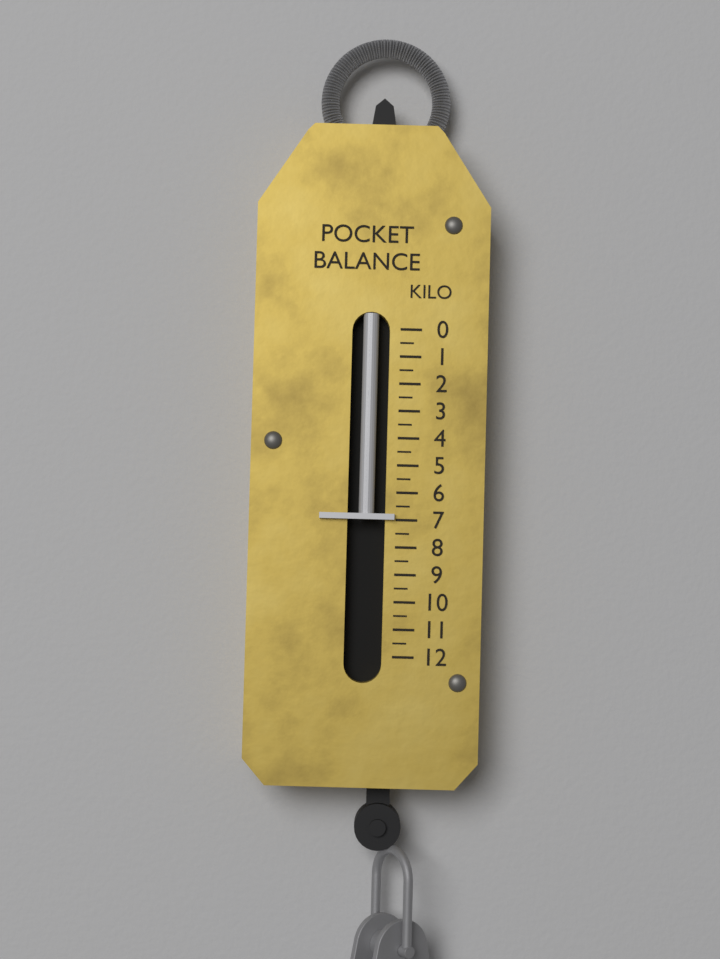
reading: 7.0 kg
